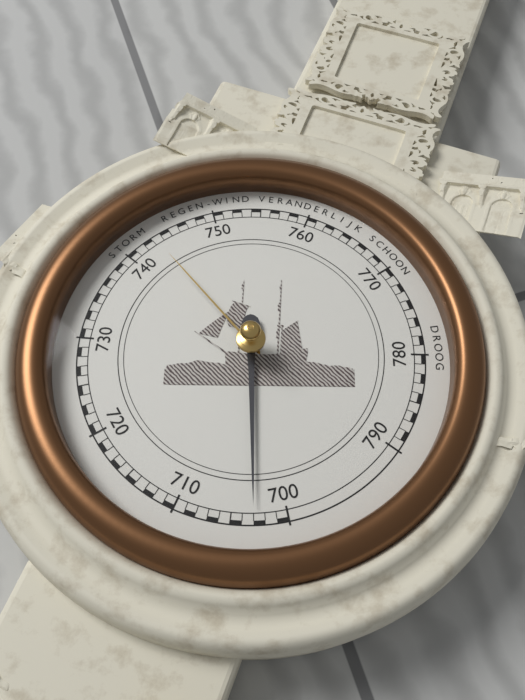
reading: 703 mmHg
